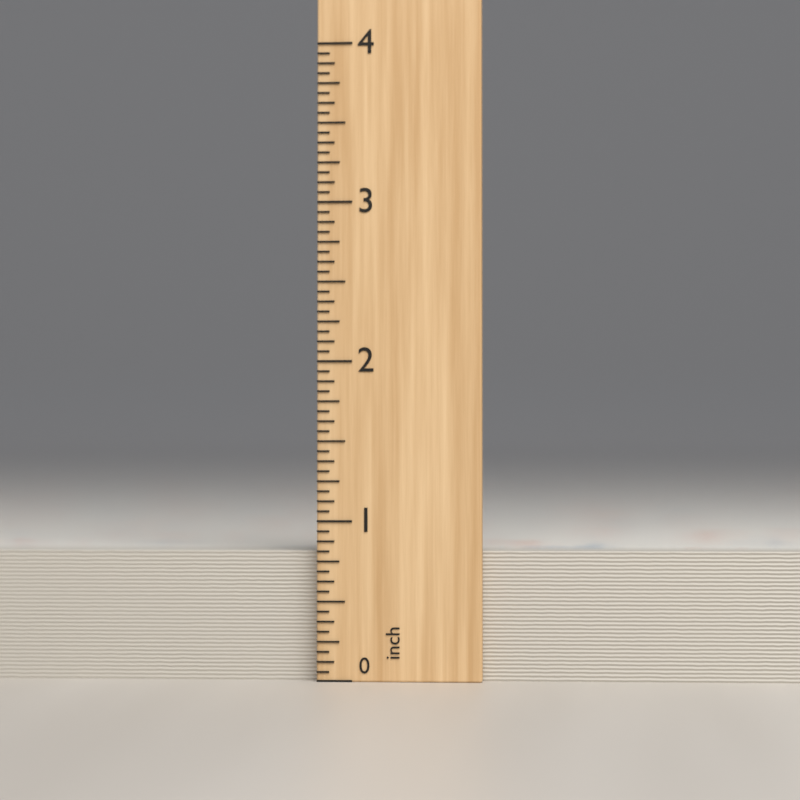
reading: 0.8125 inch
